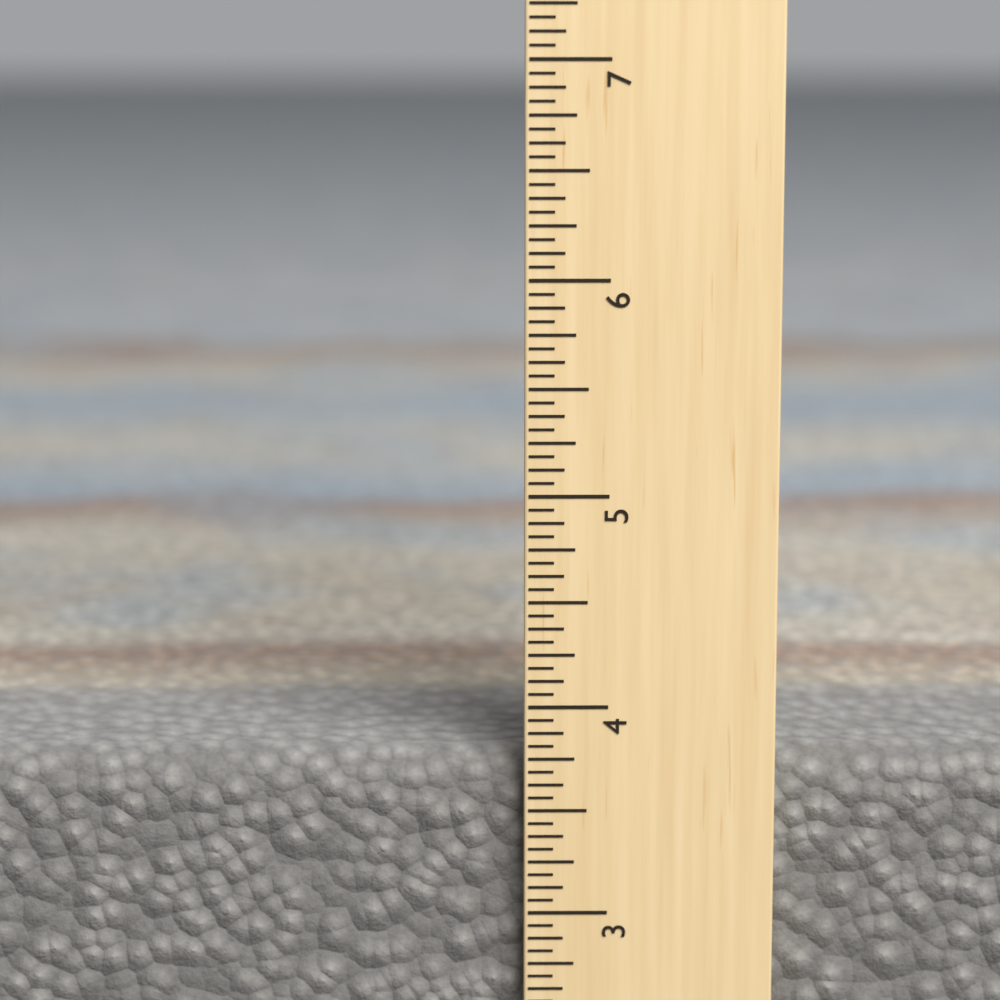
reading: 3.7500 in
